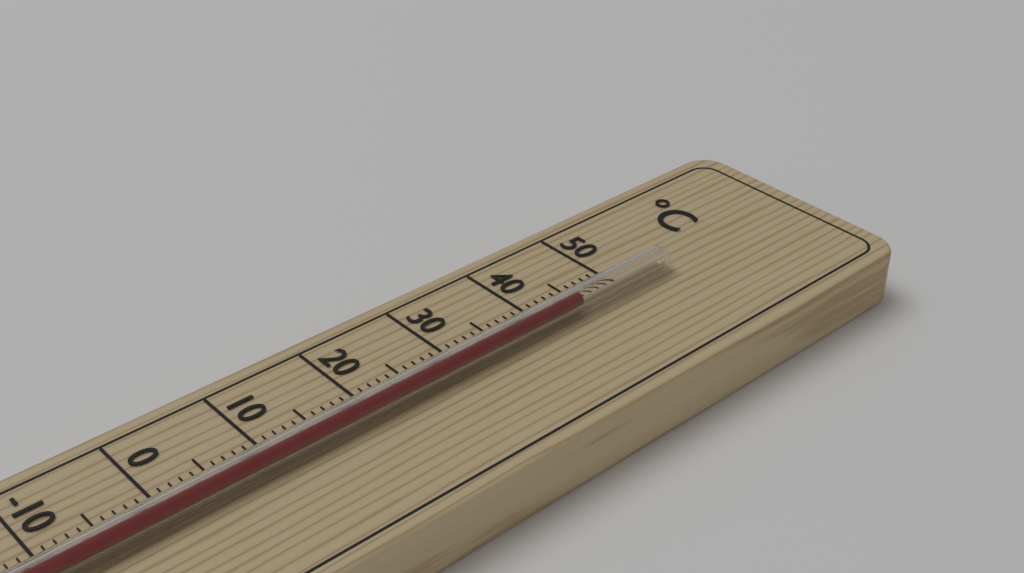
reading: 44 °C
